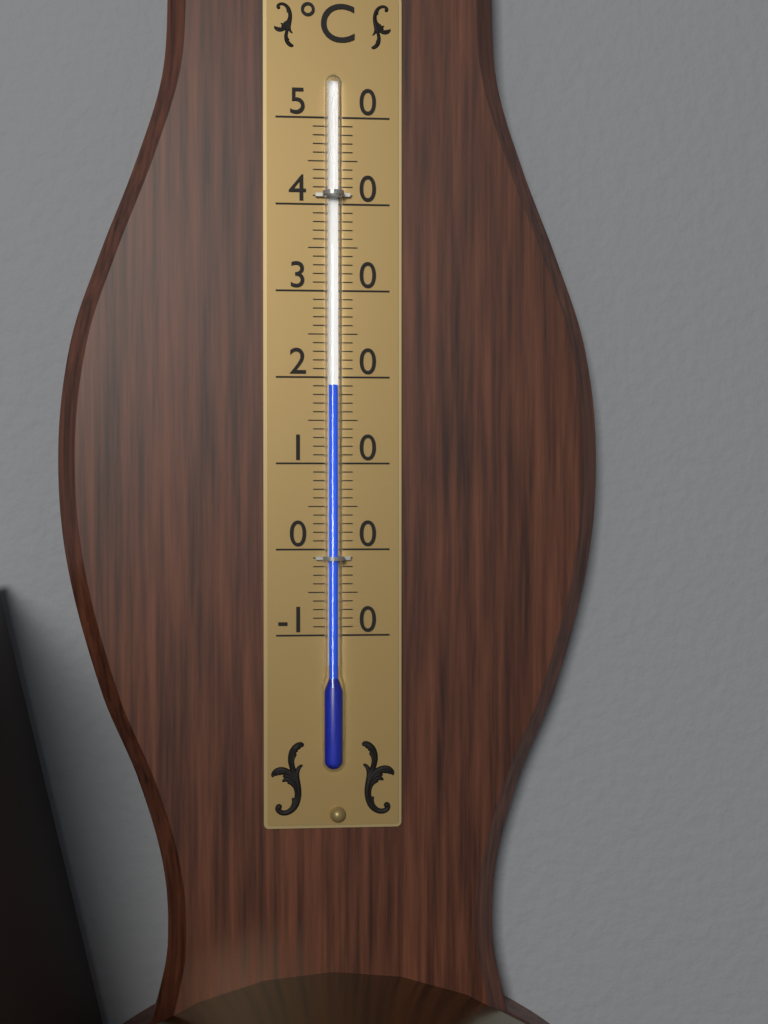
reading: 19 °C
